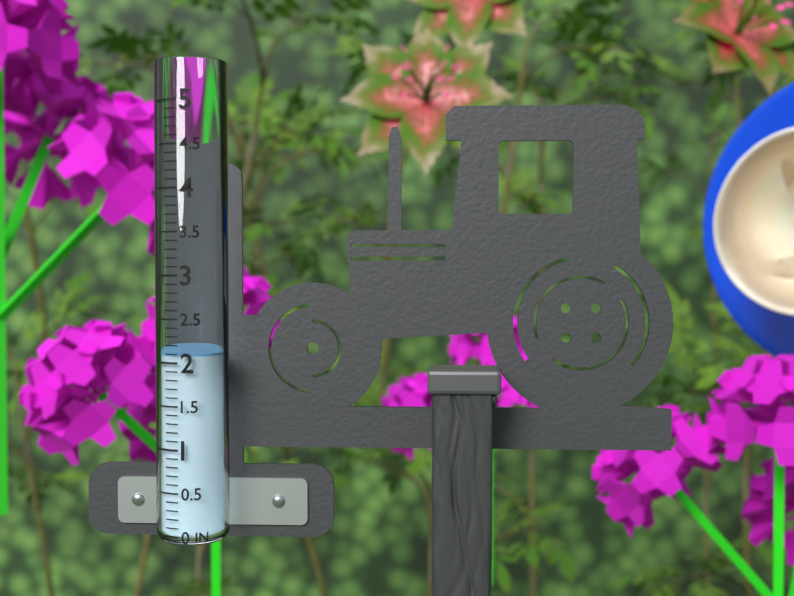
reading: 2.1 in
